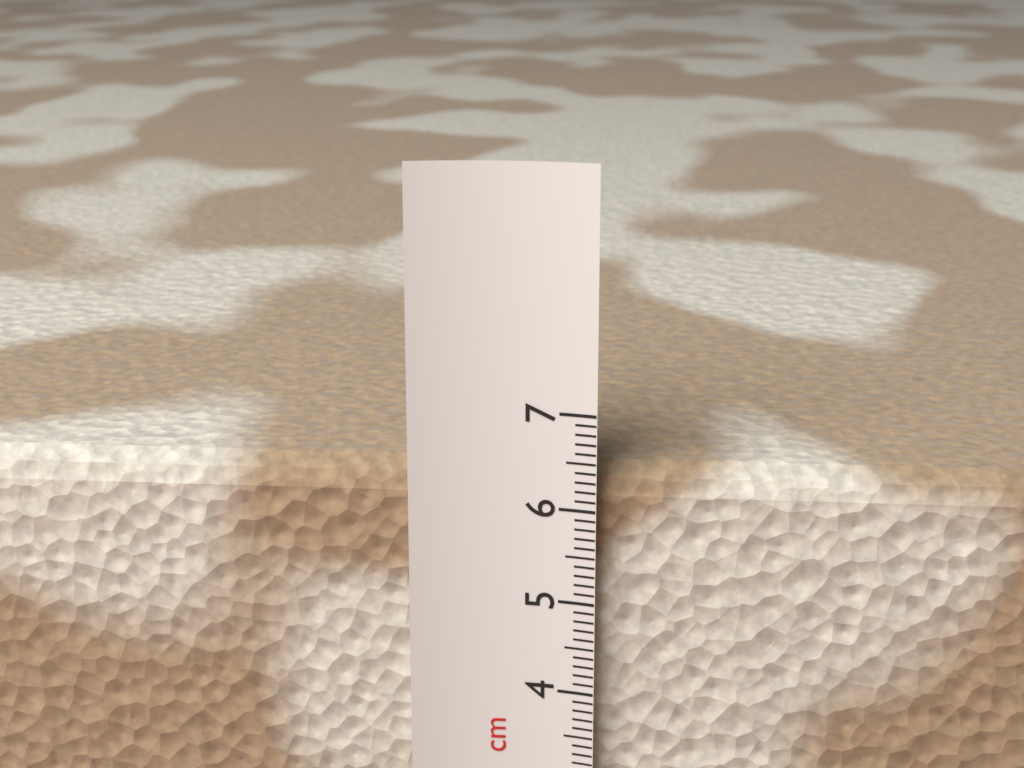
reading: 6.4 cm
